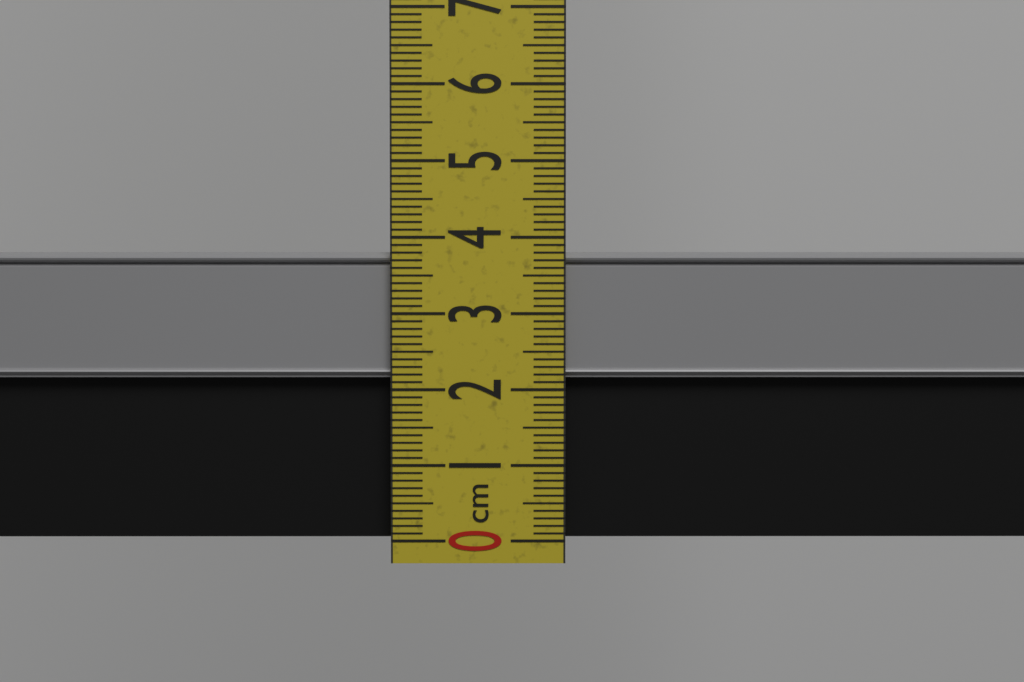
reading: 3.8 cm
